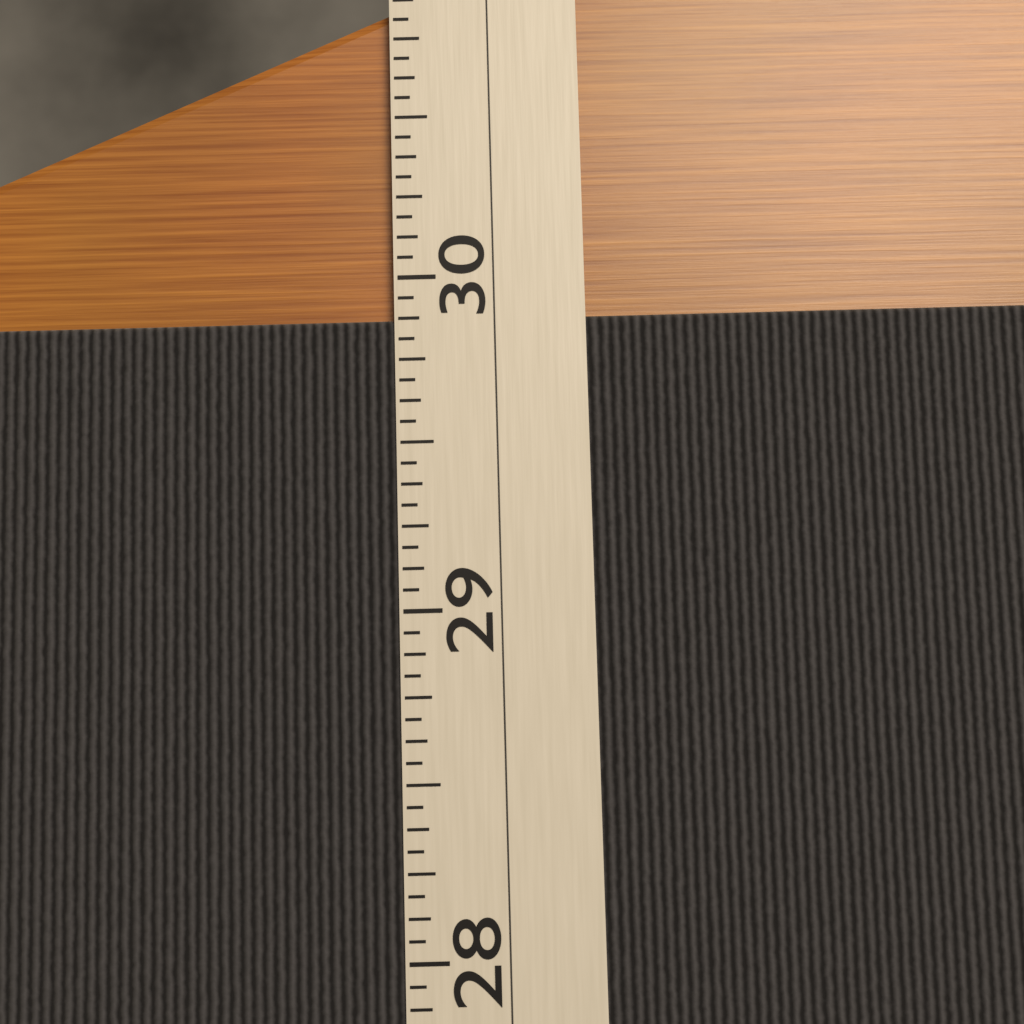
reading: 29.8750 (no unit)
